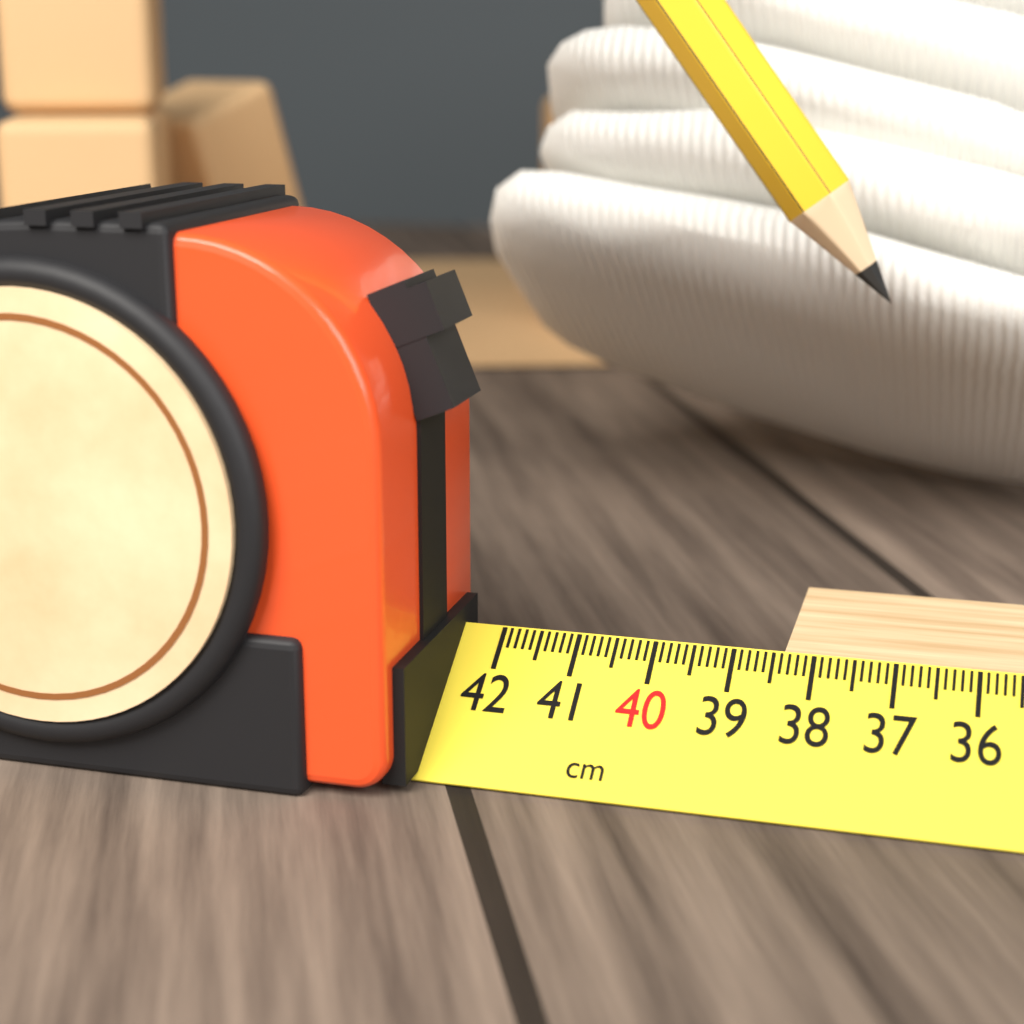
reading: 38.4 cm
